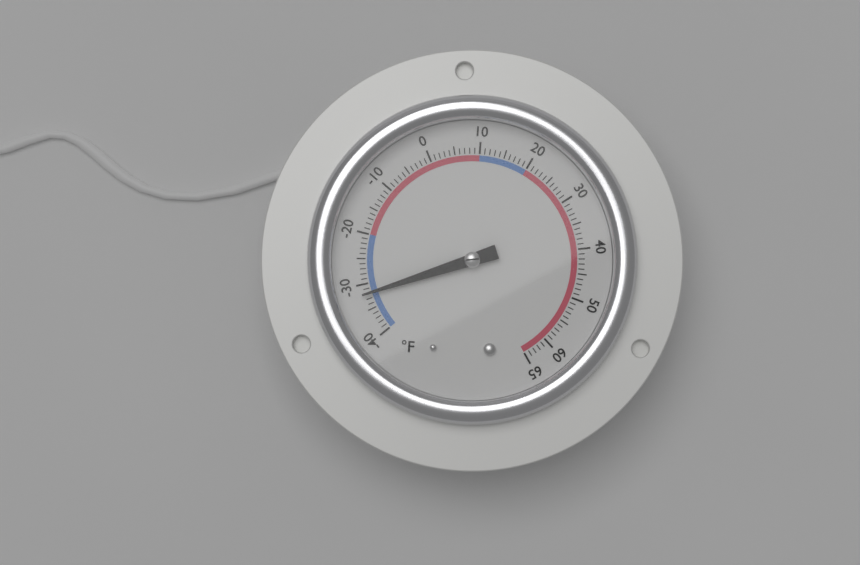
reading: -32 °F
